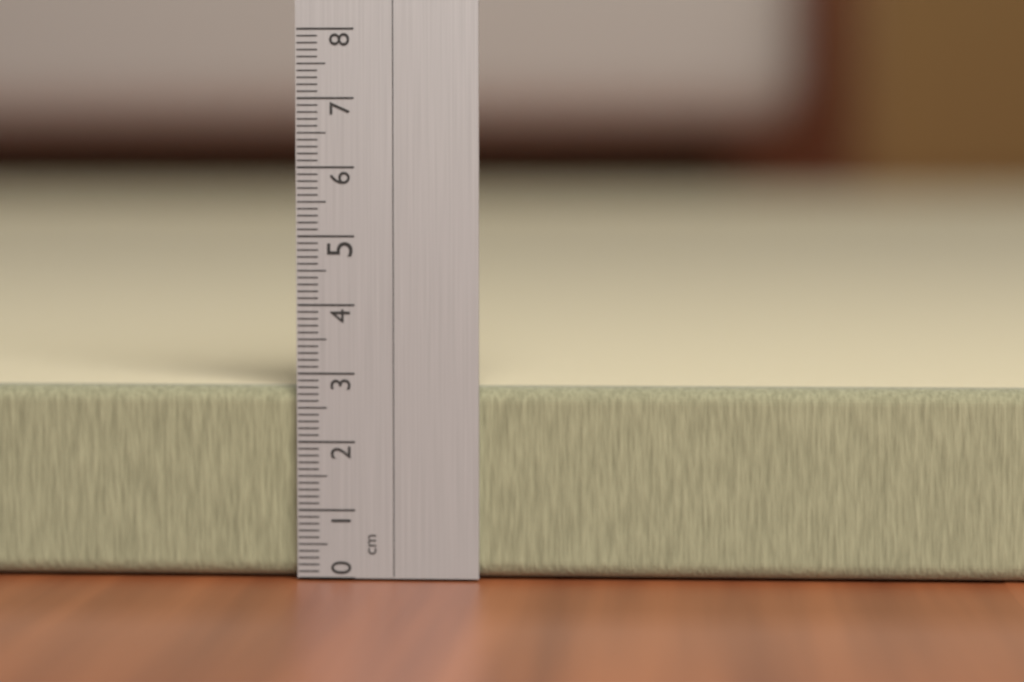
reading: 2.8 cm
